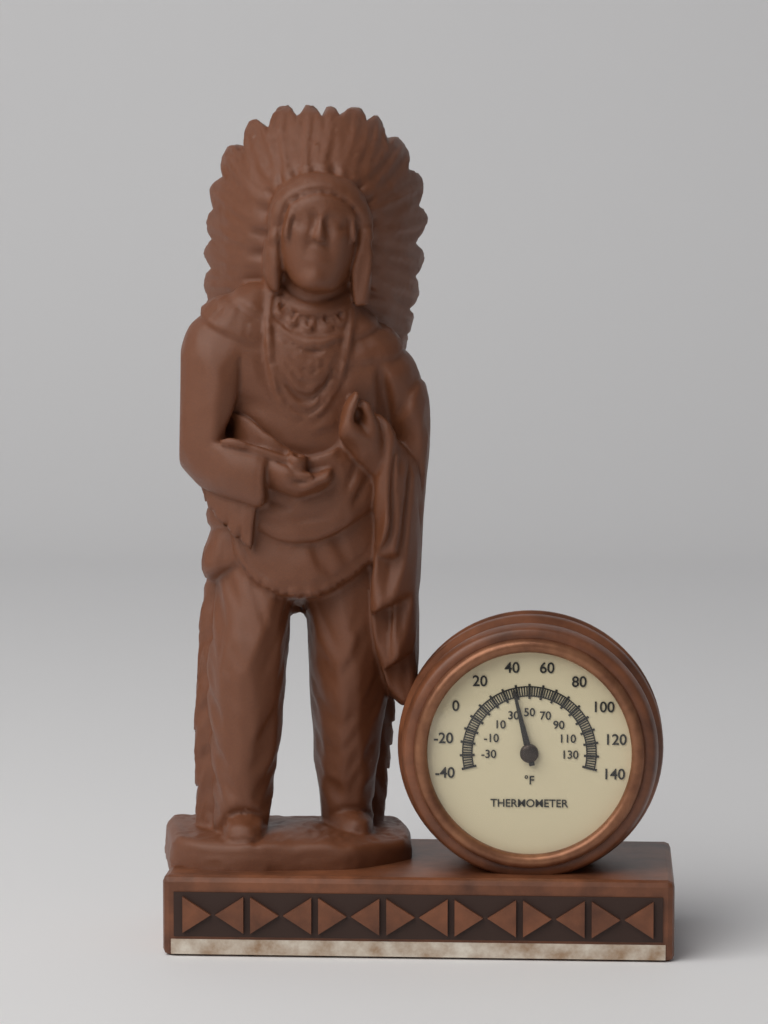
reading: 38 °F
